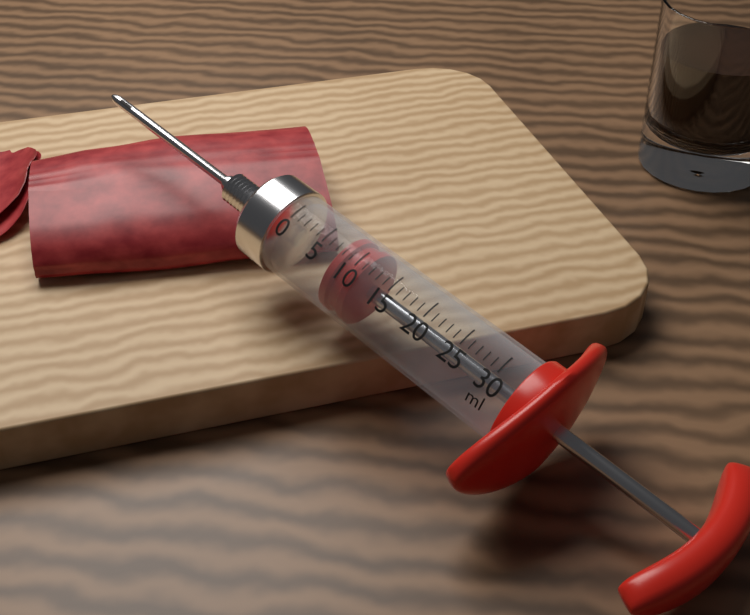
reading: 7 ml
